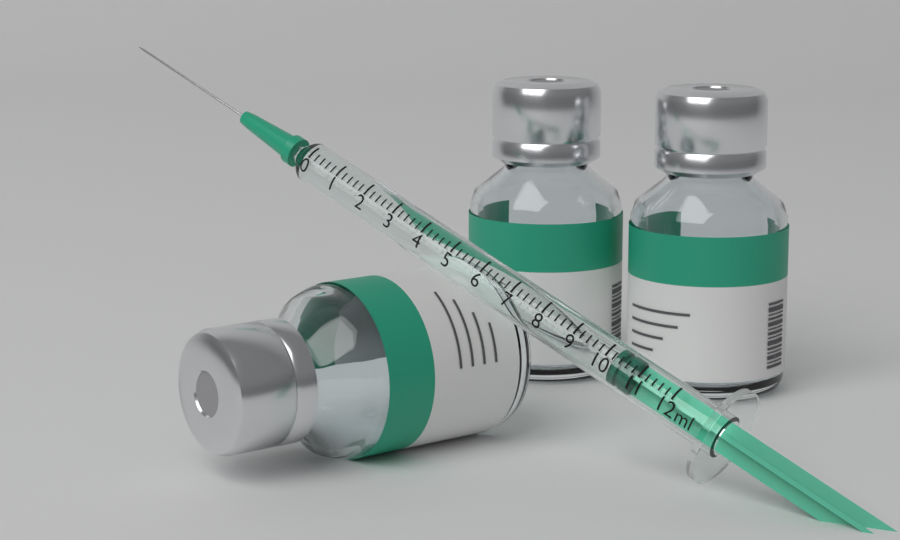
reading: 10.2 ml
